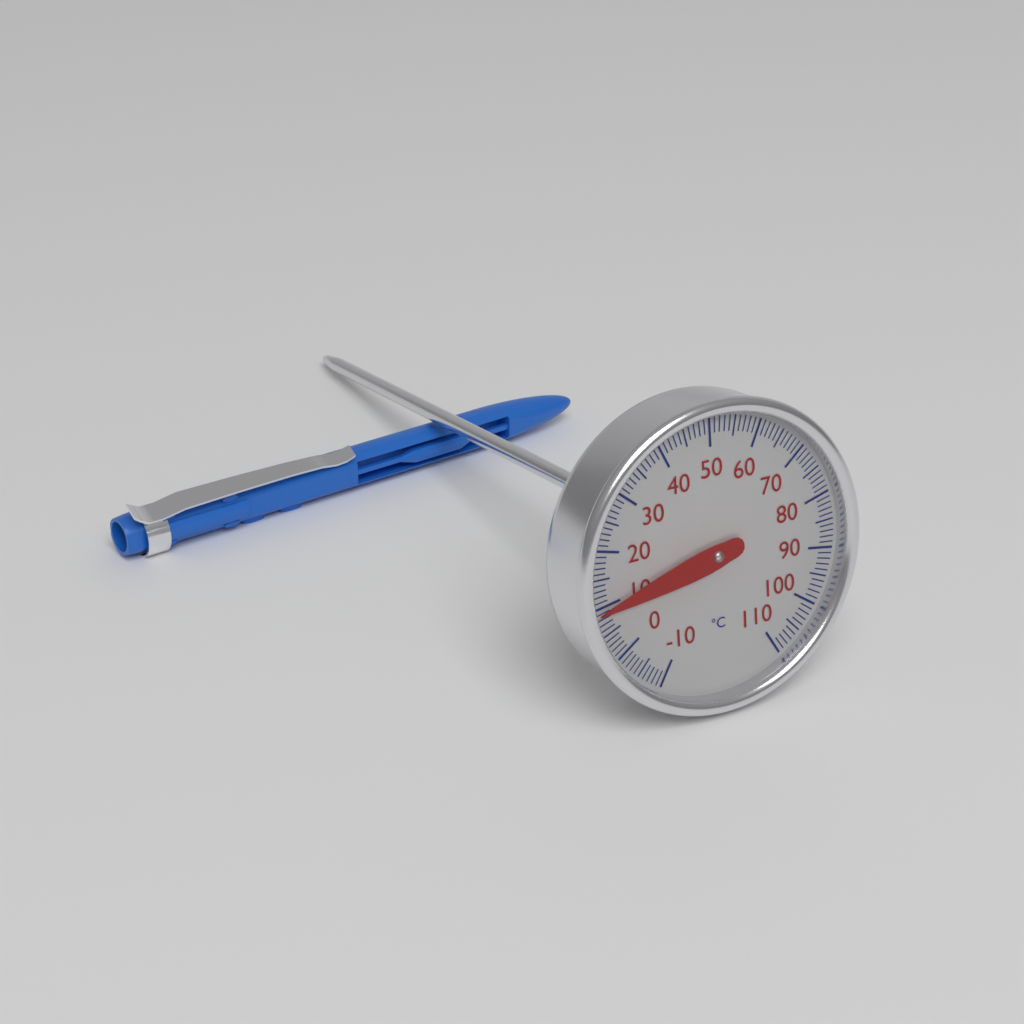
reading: 9 °C
